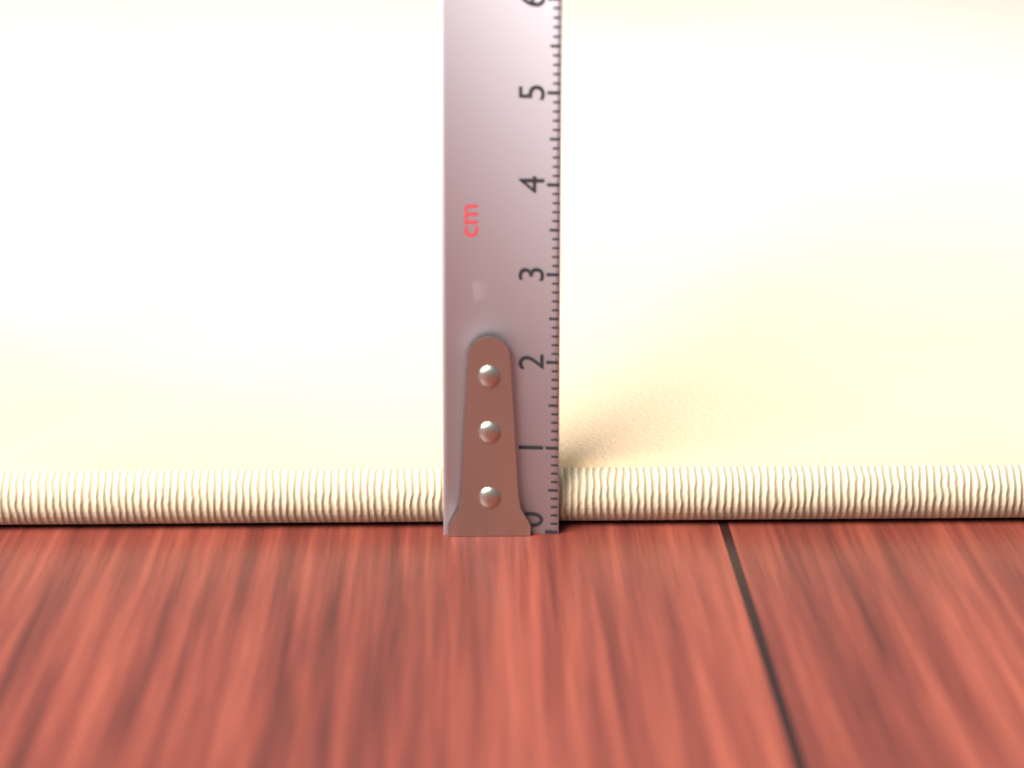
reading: 0.7 cm
